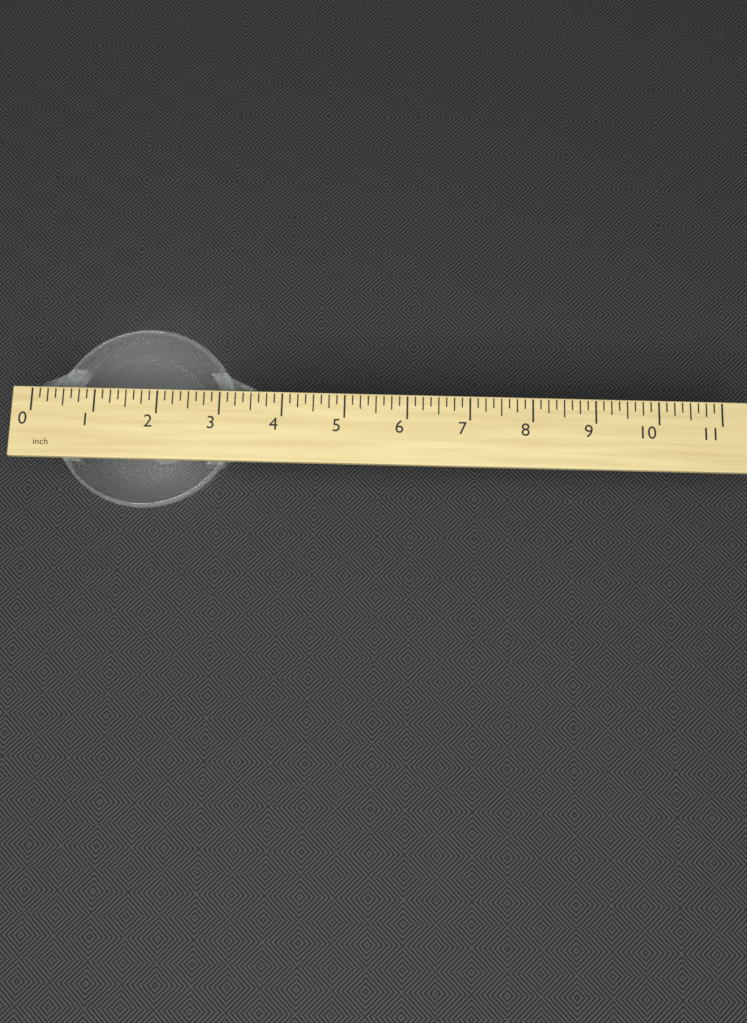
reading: 3.625 inch
